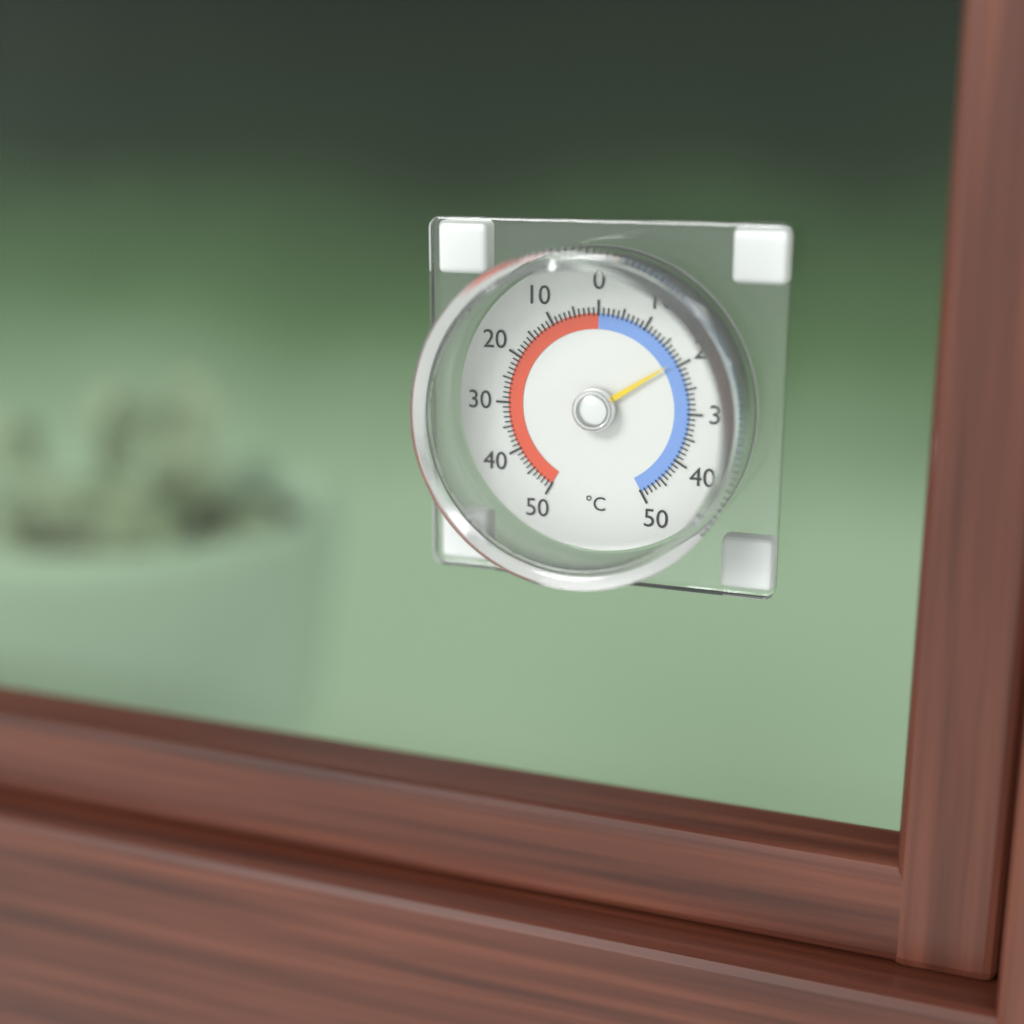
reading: -19 °C
